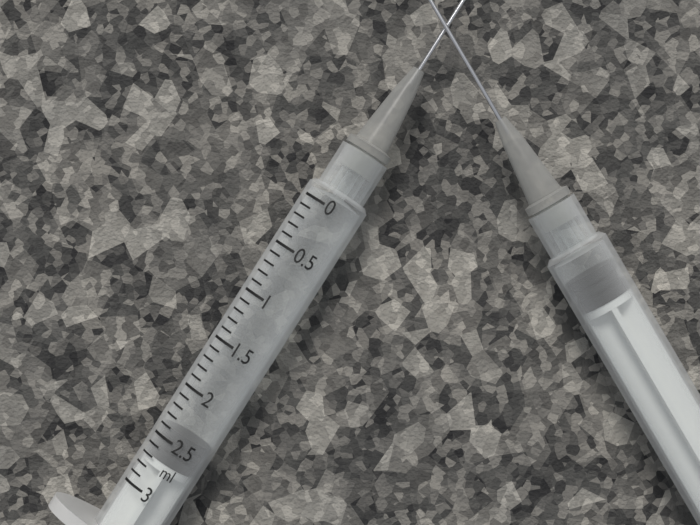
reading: 2.4 ml
